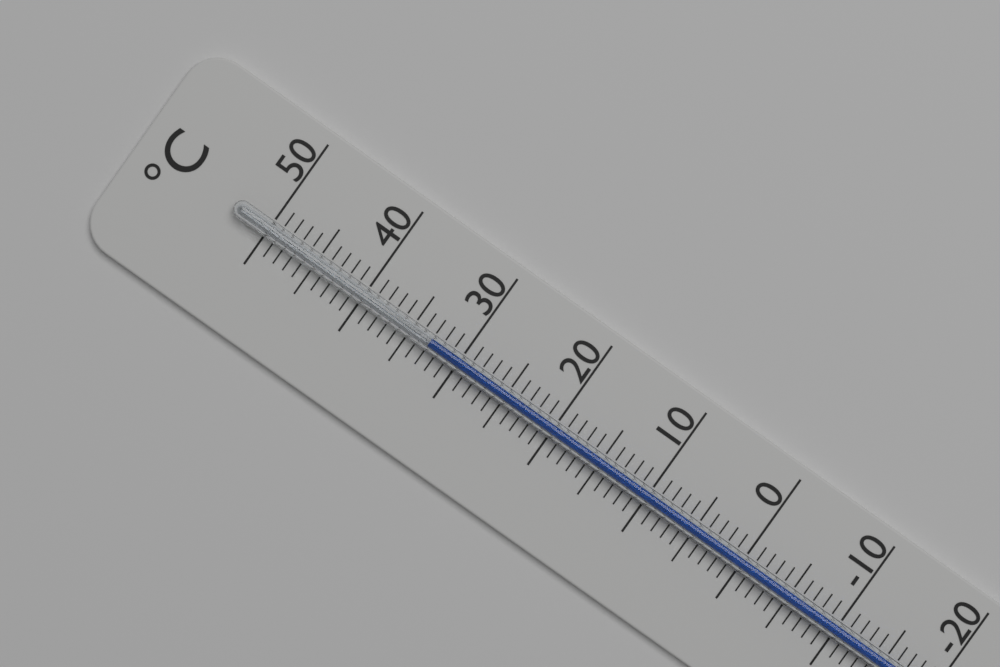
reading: 33 °C
